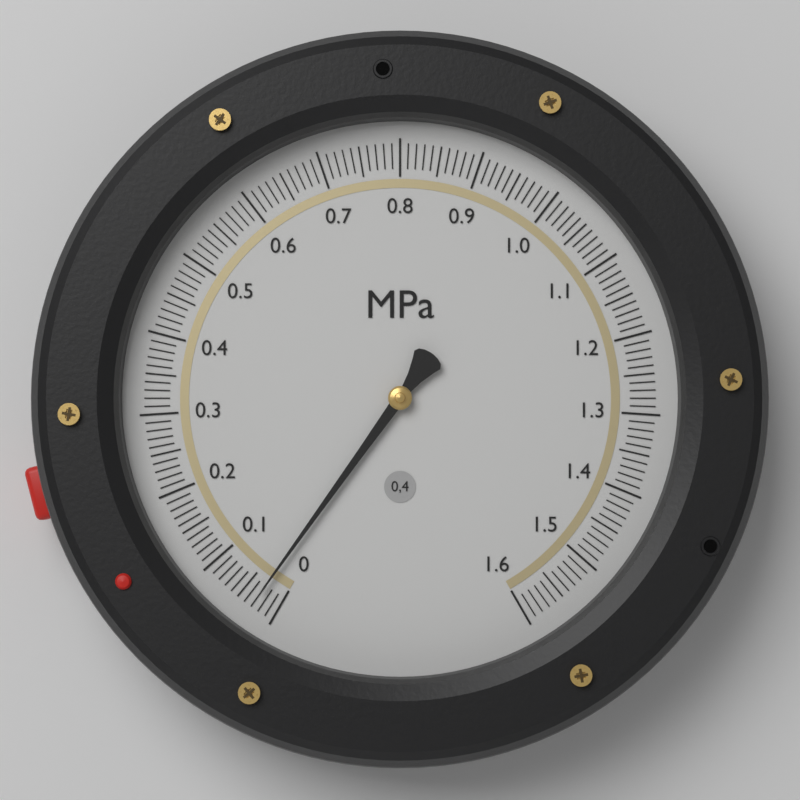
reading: 0.03 MPa
